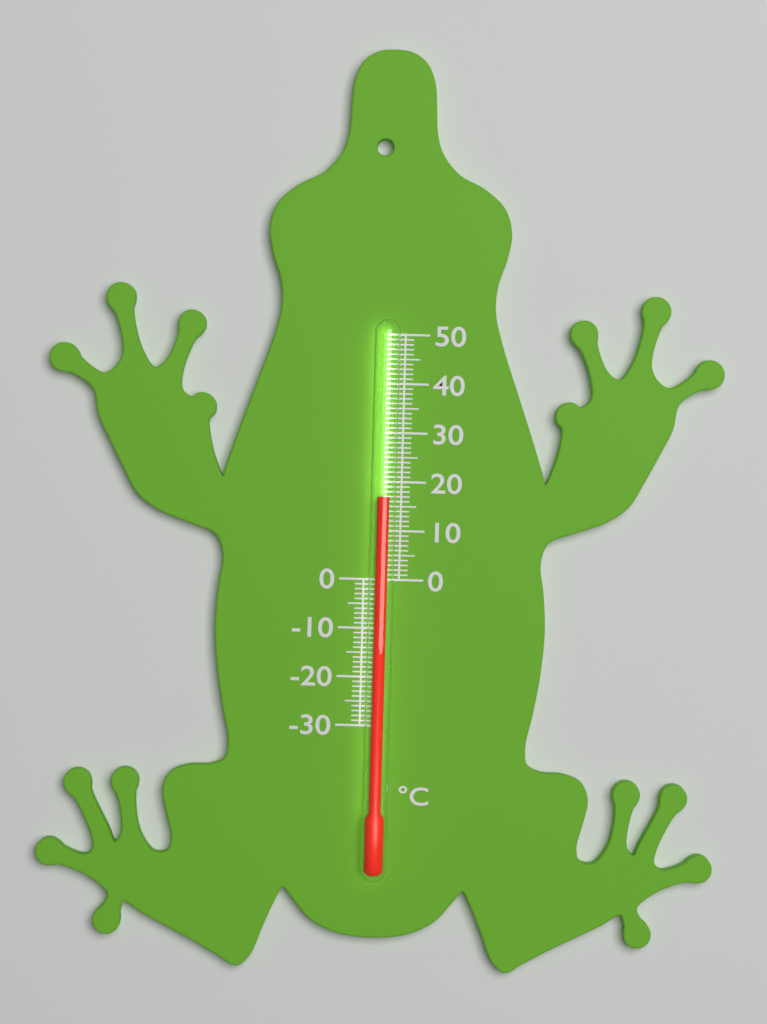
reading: 17 °C
